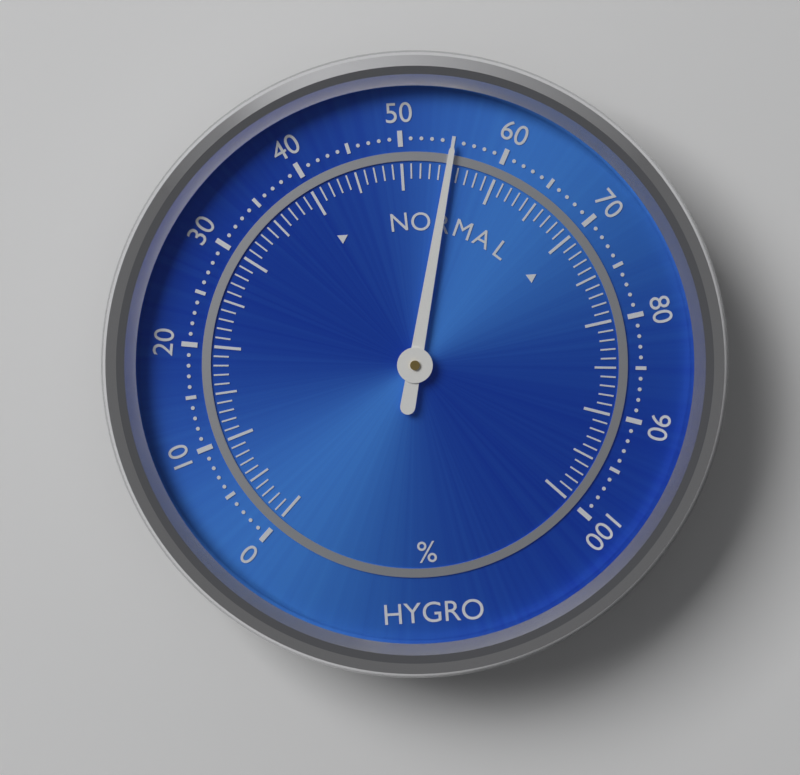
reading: 55 %
